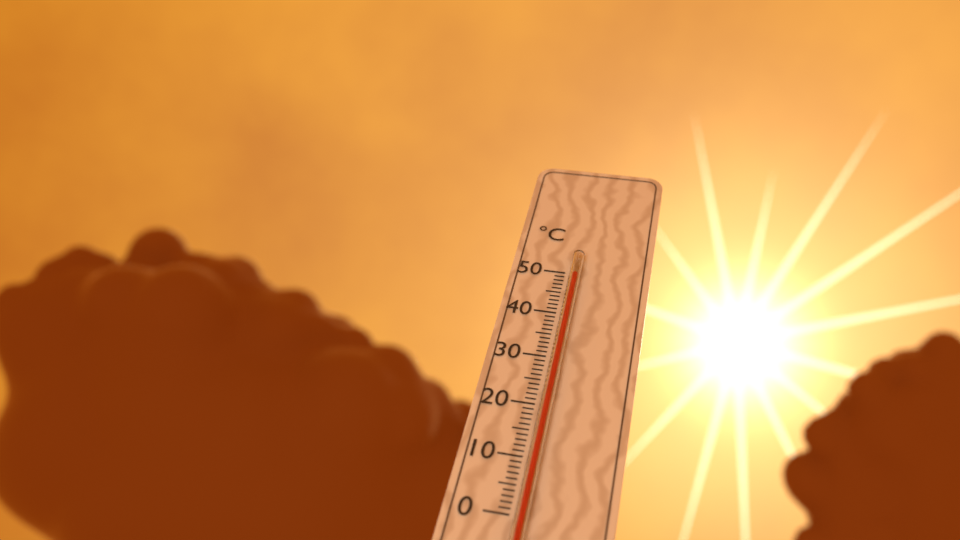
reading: 49 °C
